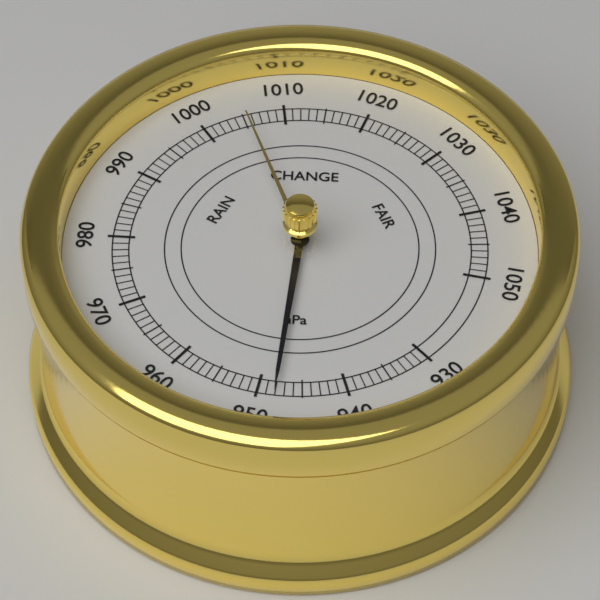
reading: 948 hPa
